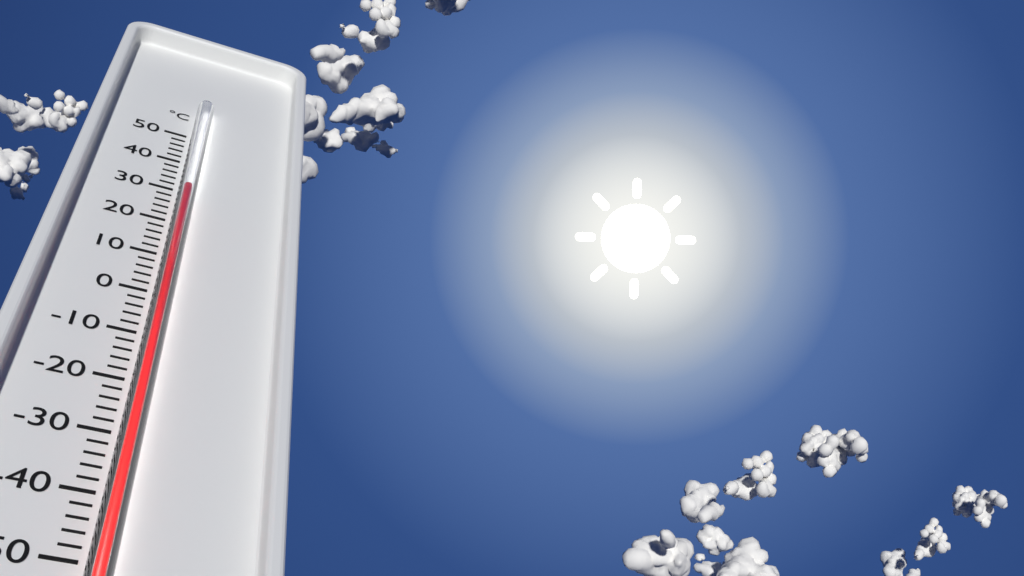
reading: 28 °C
